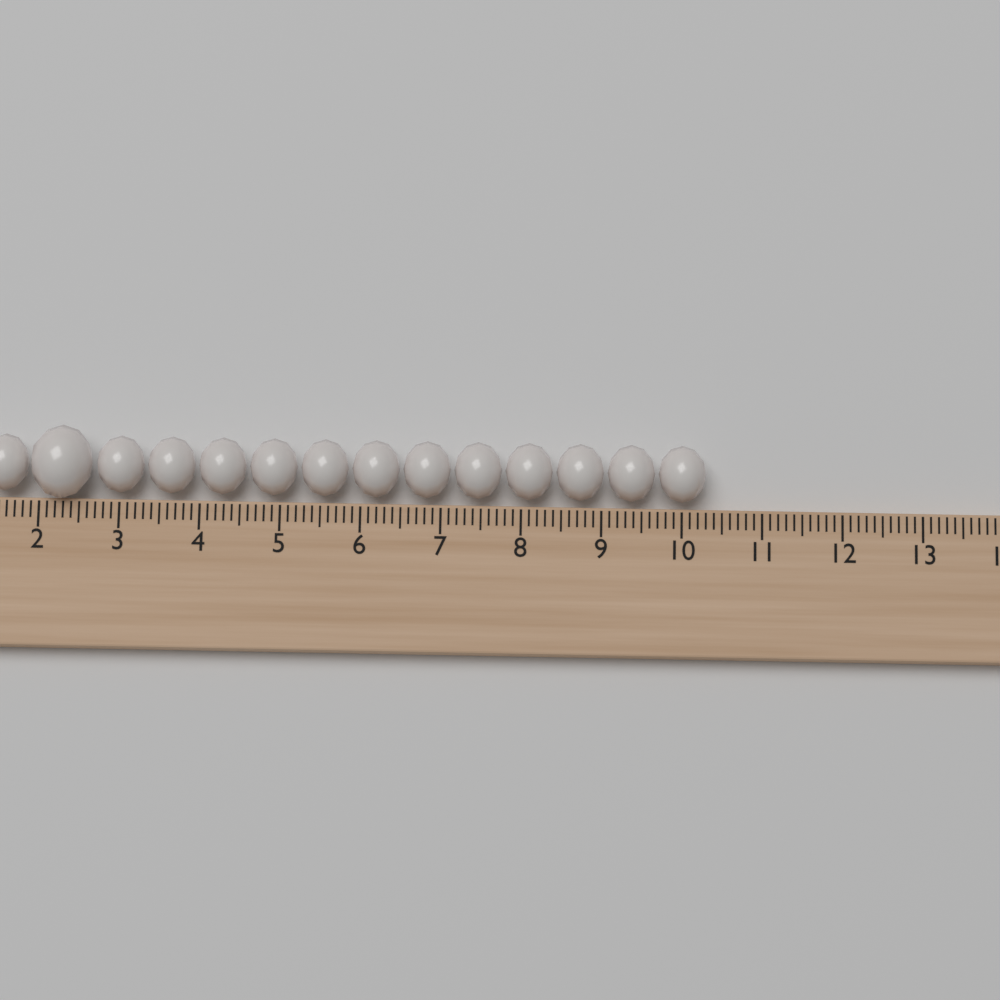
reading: 10.3 (no unit)
